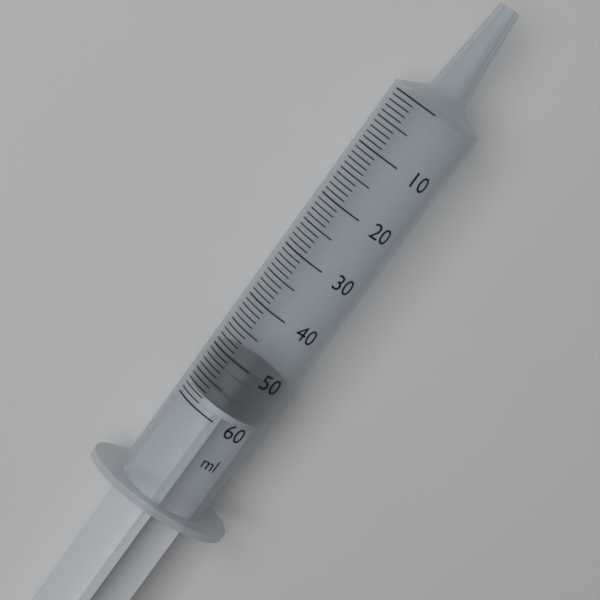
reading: 50 ml
